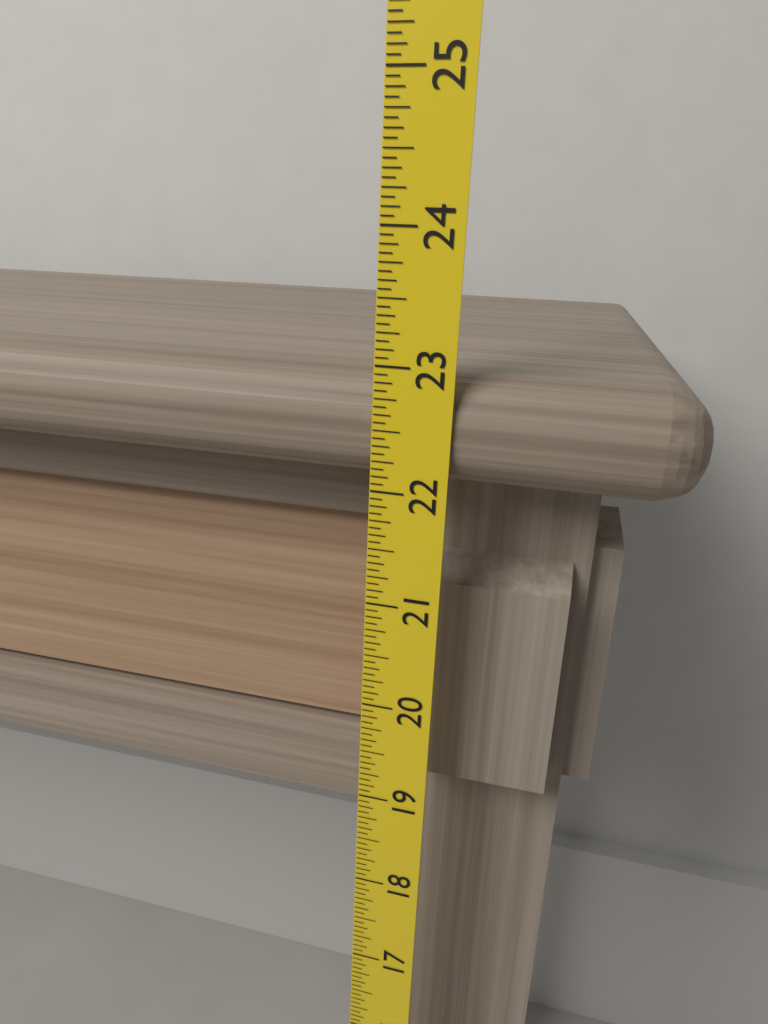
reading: 22.9375 (no unit)
